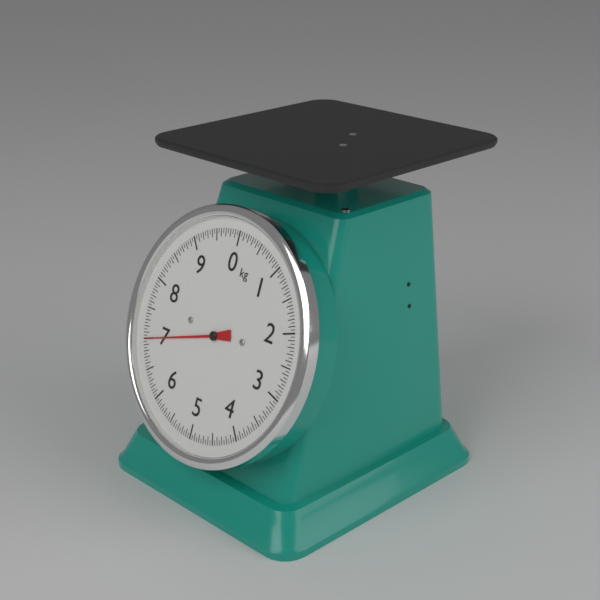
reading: 7.00 kg
